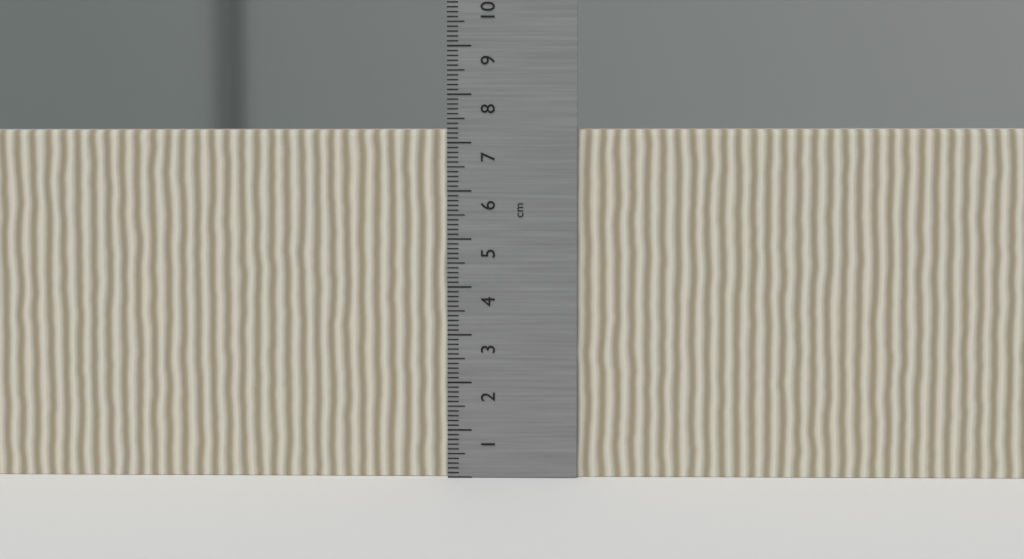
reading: 7.3 cm
